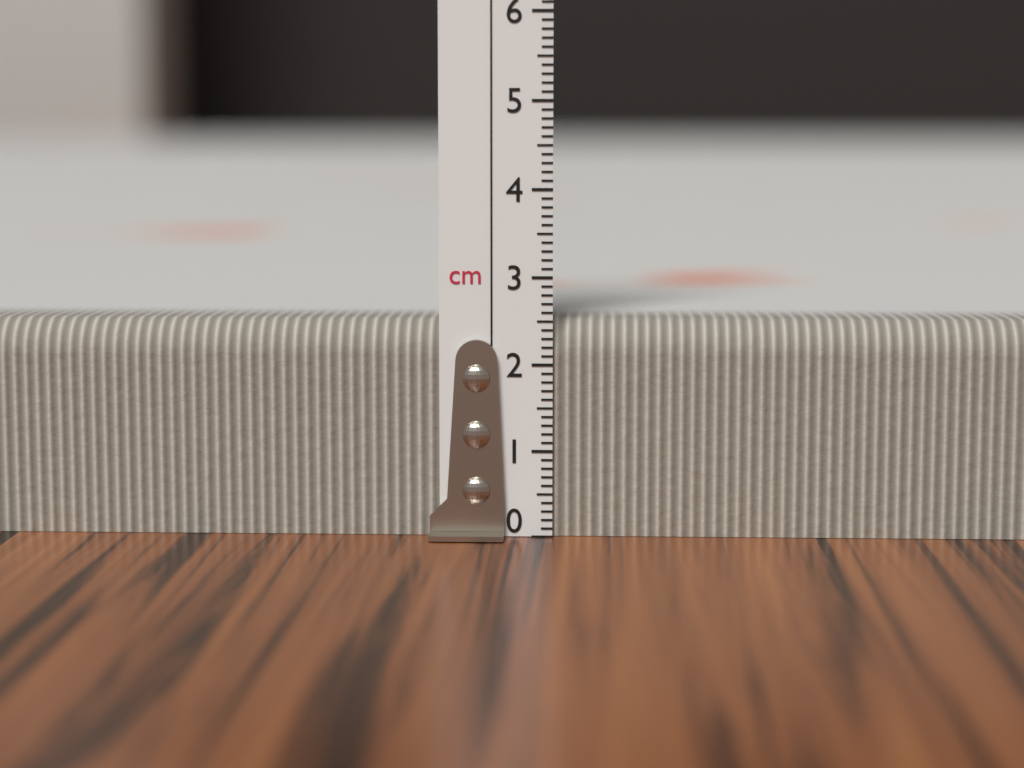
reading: 2.5 cm
